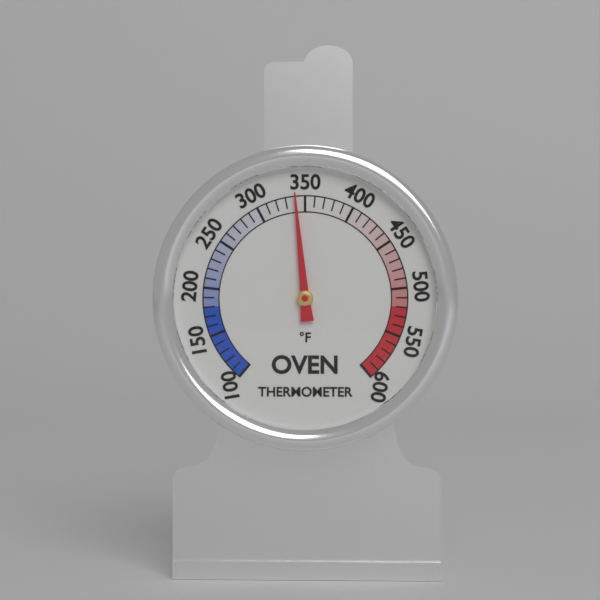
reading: 340 °F
